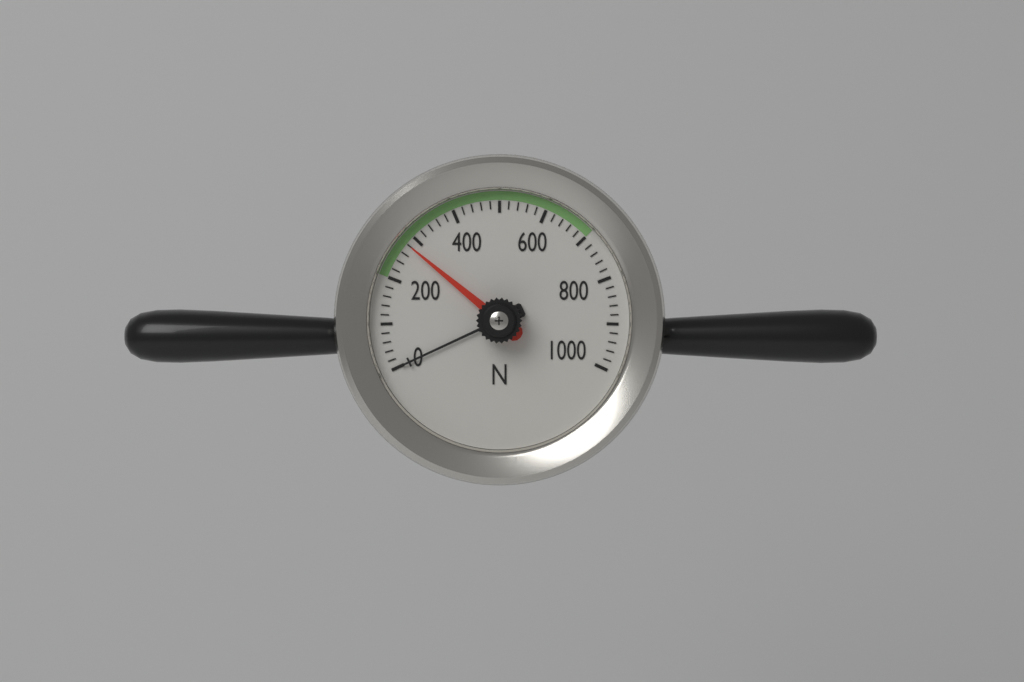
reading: 280 N
